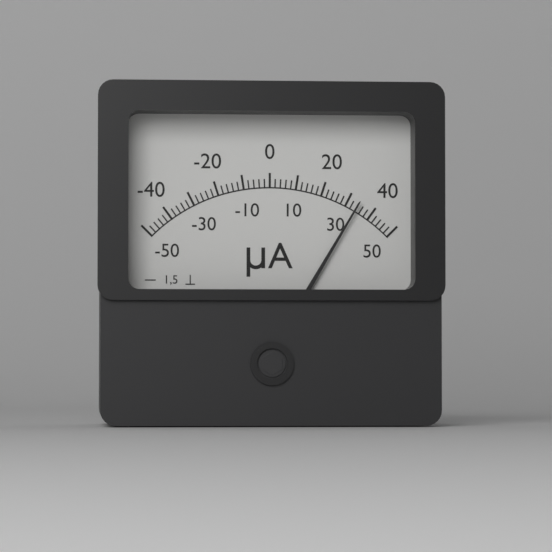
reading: 34 µA
